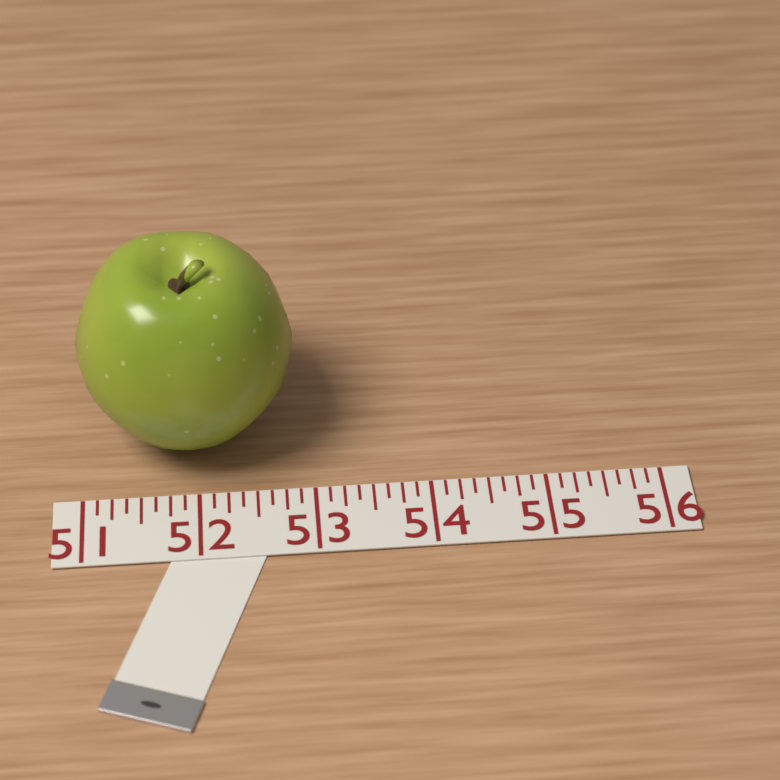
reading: 52.875 (no unit)
